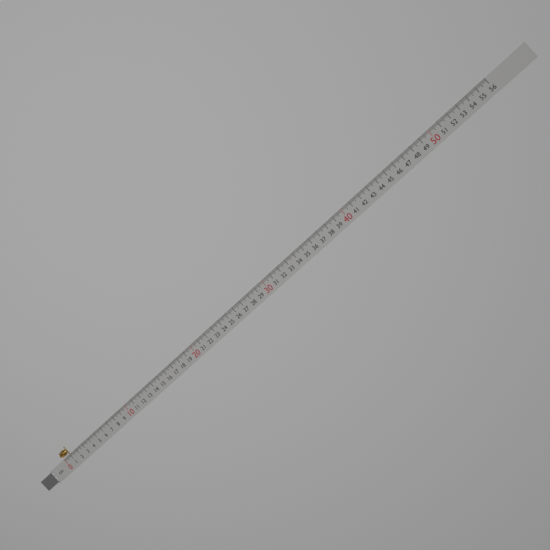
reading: 1.1 cm
